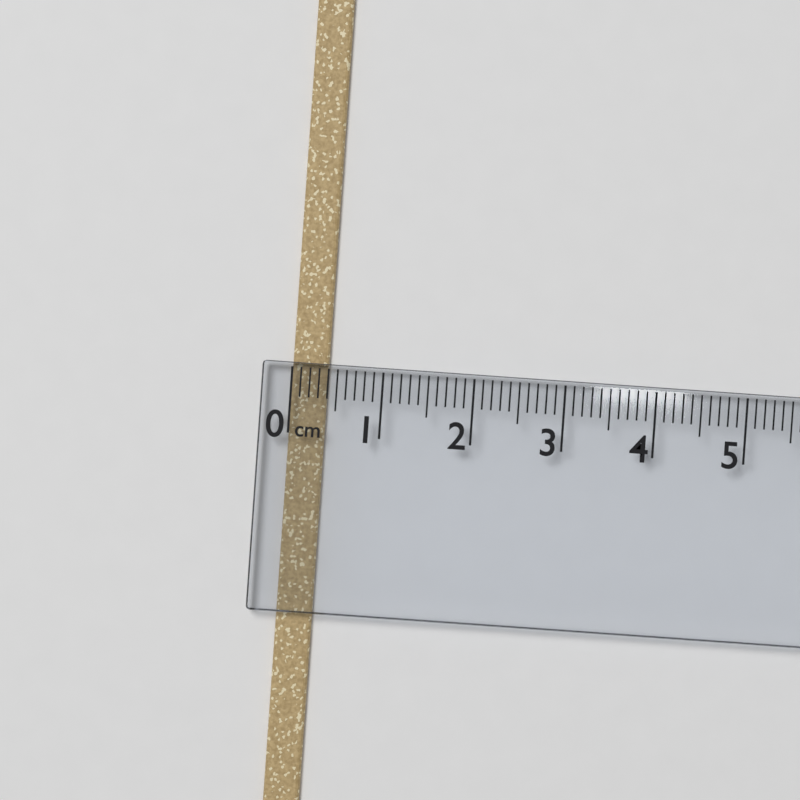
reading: 0.4 cm
